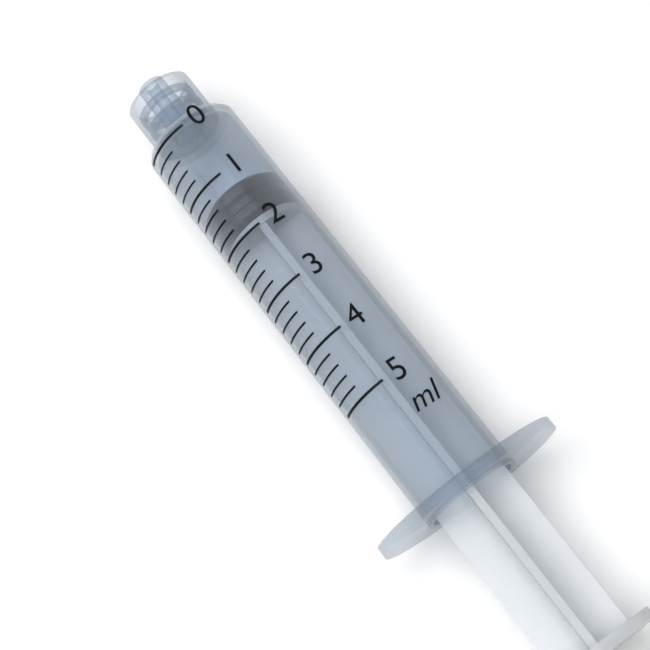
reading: 1.2 ml
